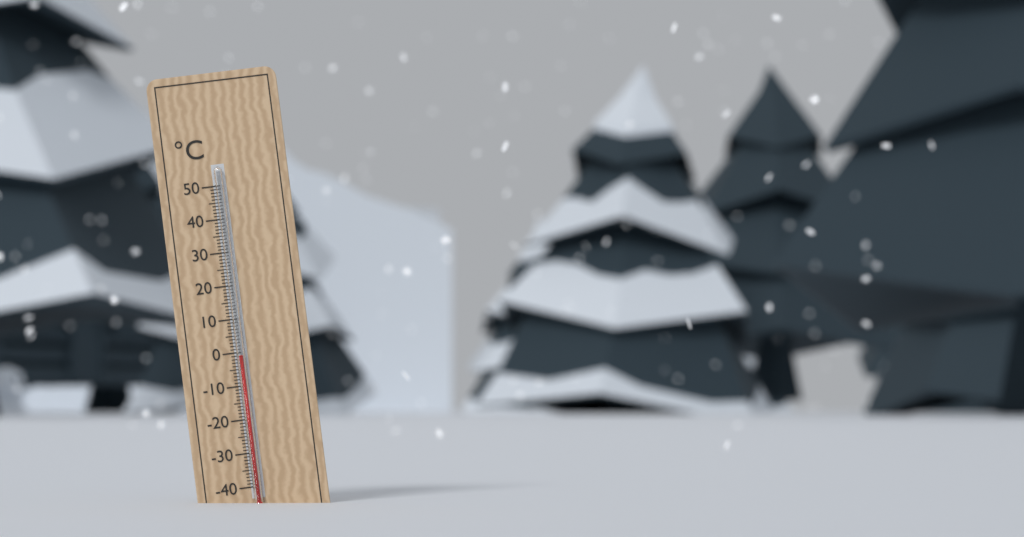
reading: -1 °C
